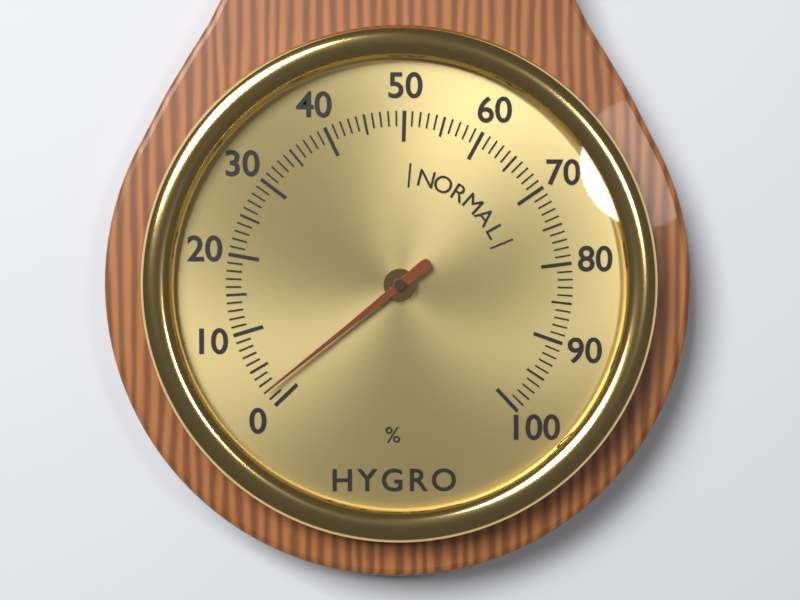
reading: 2 %
